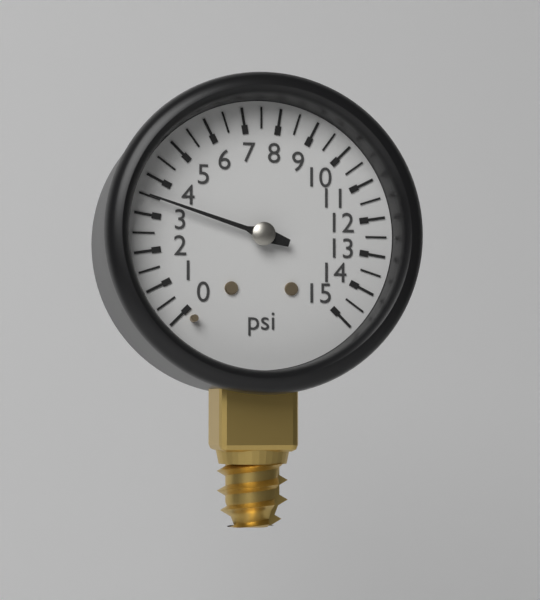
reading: 3.5 psi
